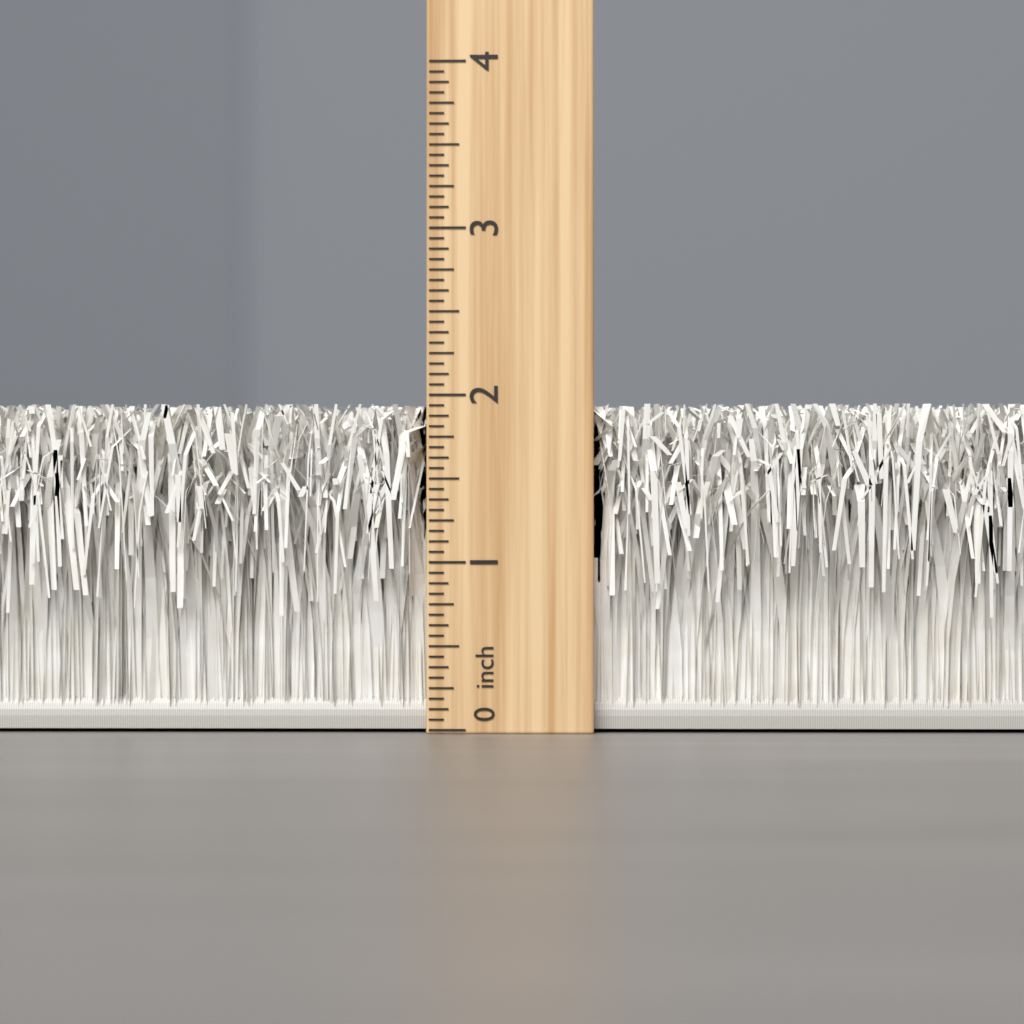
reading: 1.9375 inch
